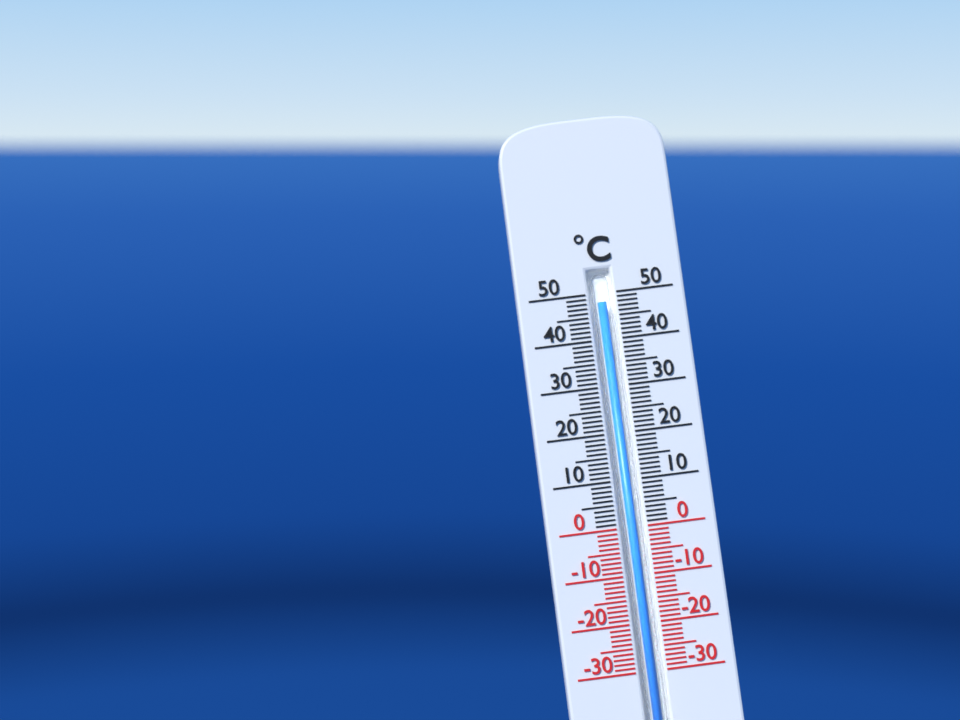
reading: 48 °C
